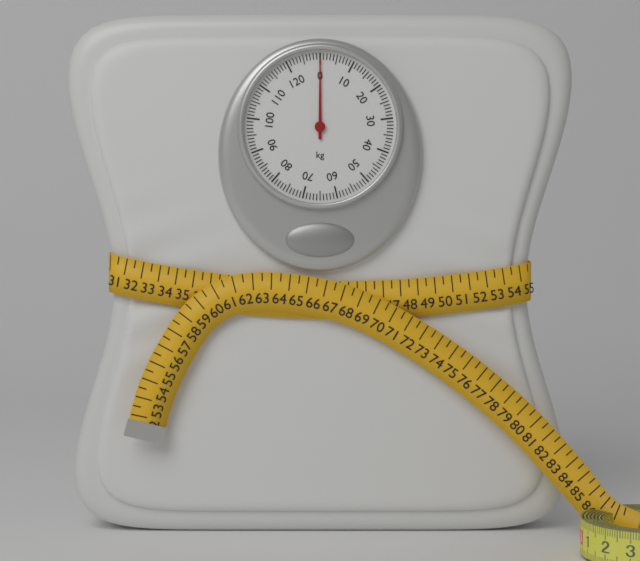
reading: 0 kg
